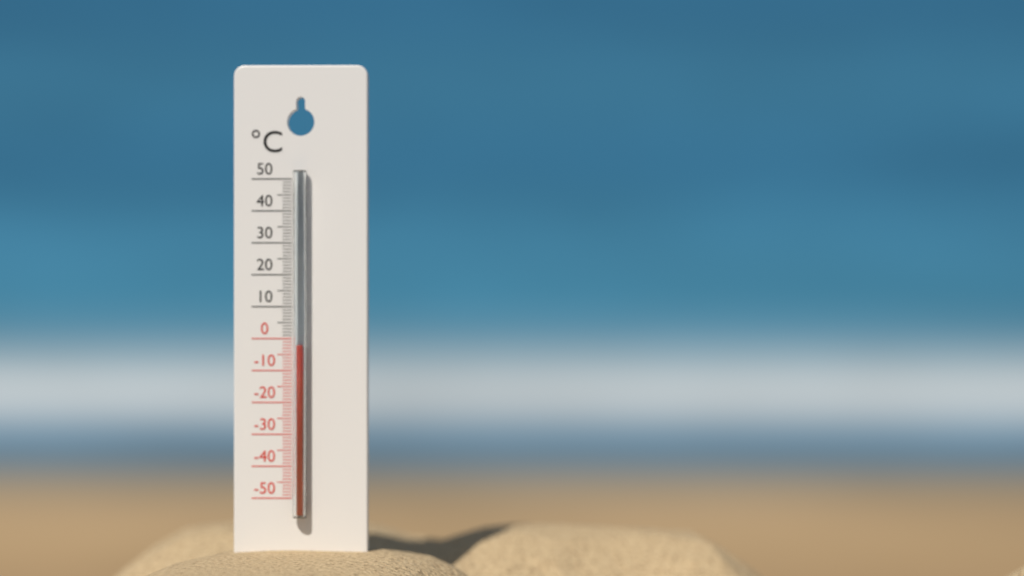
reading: -2 °C
